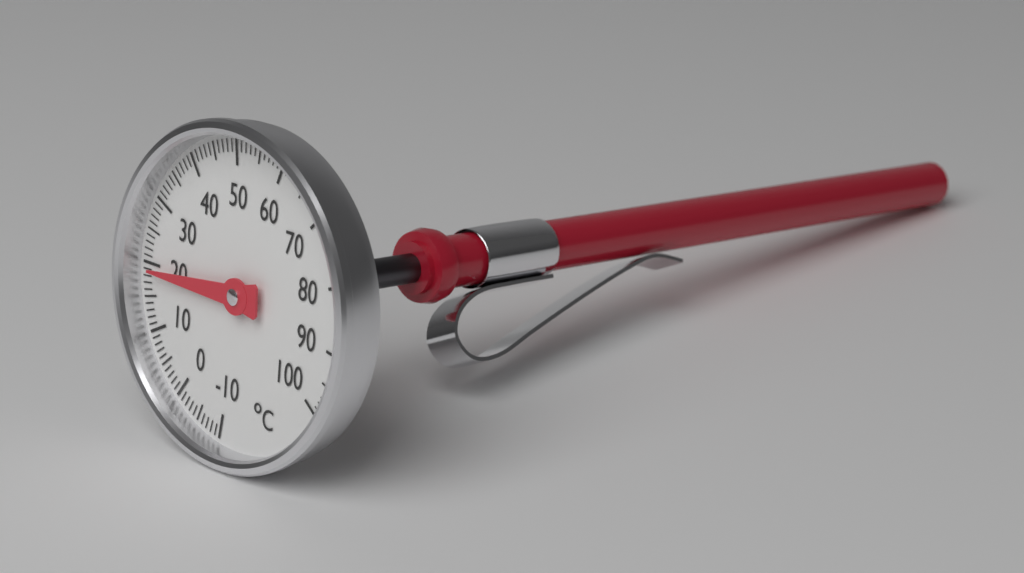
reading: 19 °C
